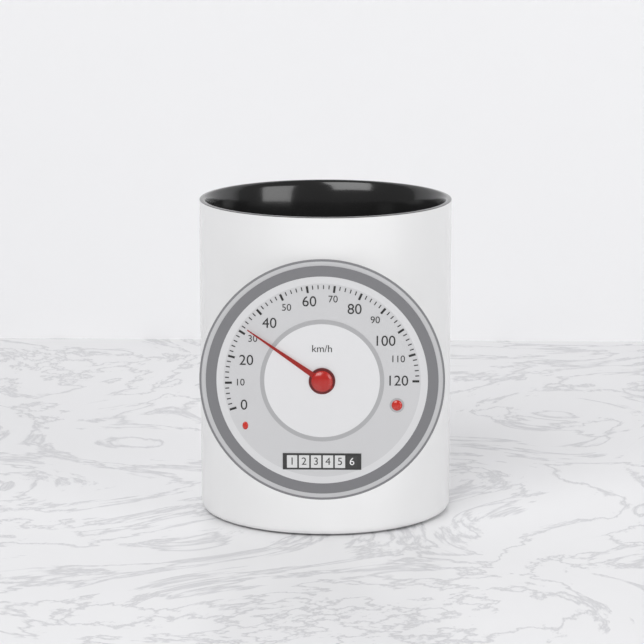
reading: 32 km/h
